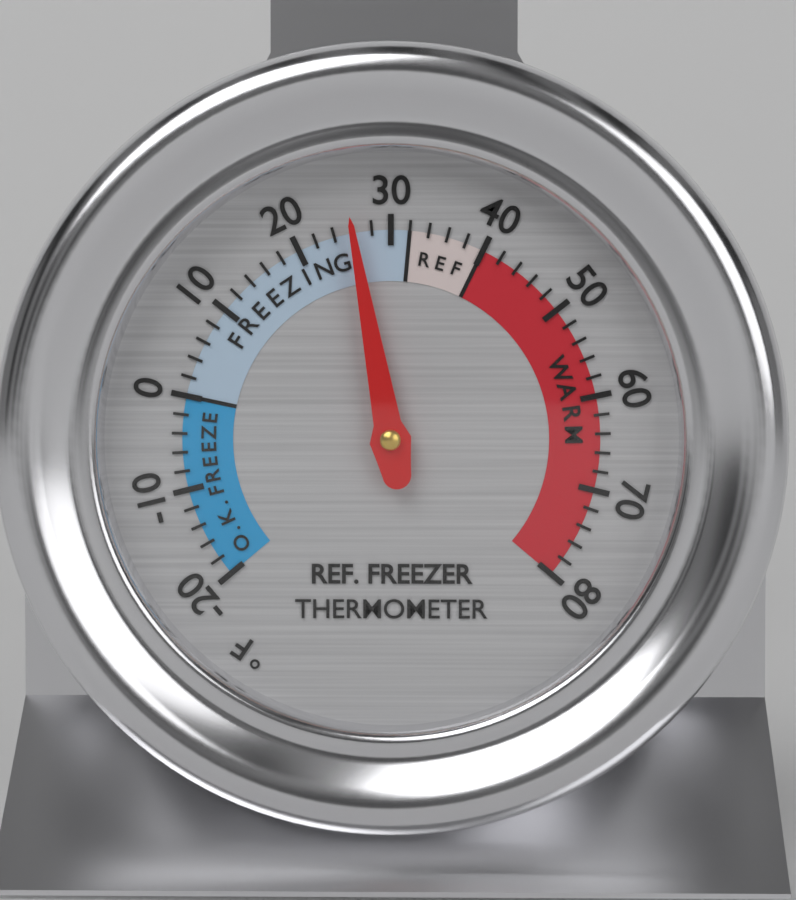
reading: 26 °F
